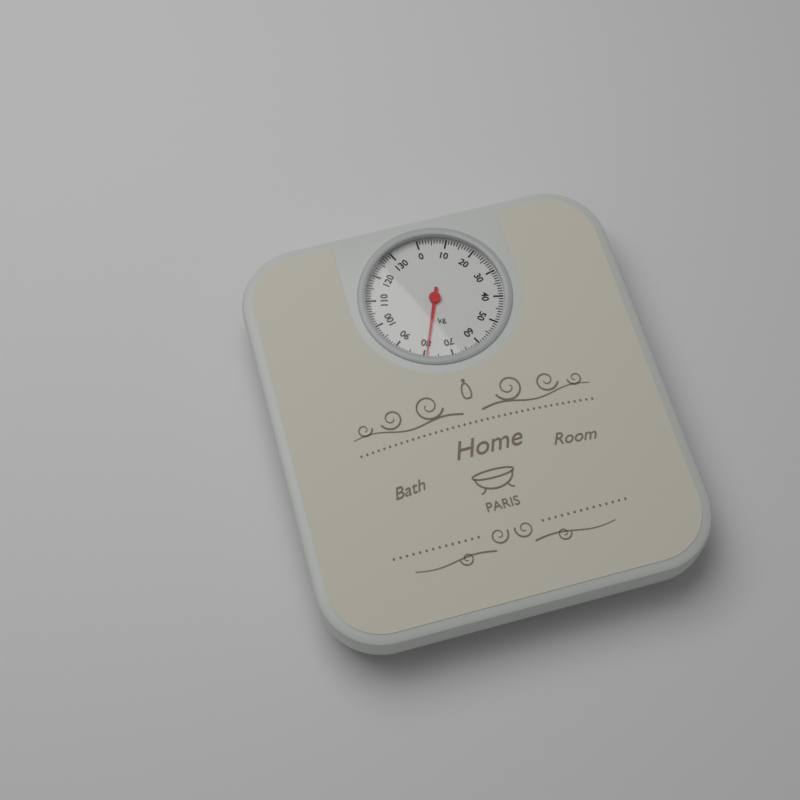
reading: 79 kg
